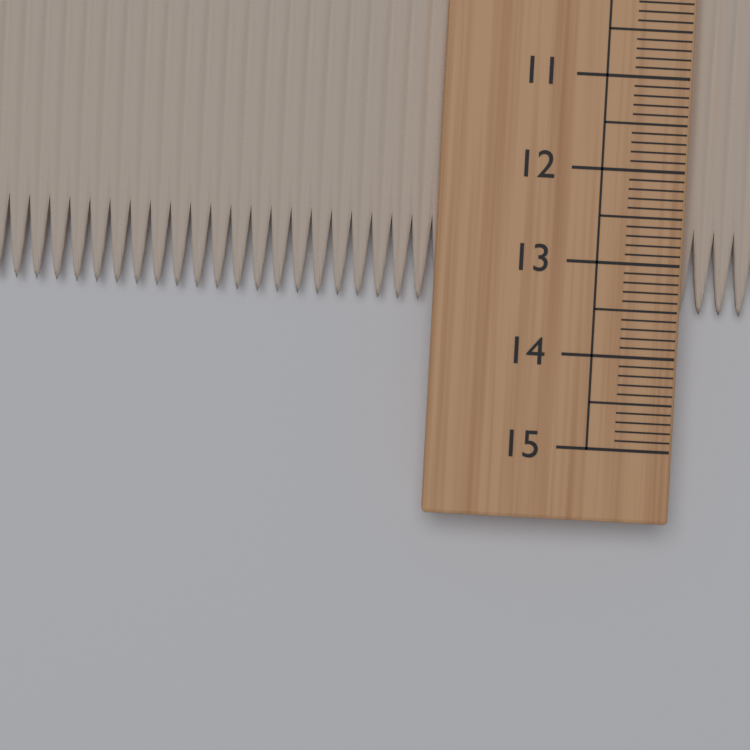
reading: 13.5 cm
